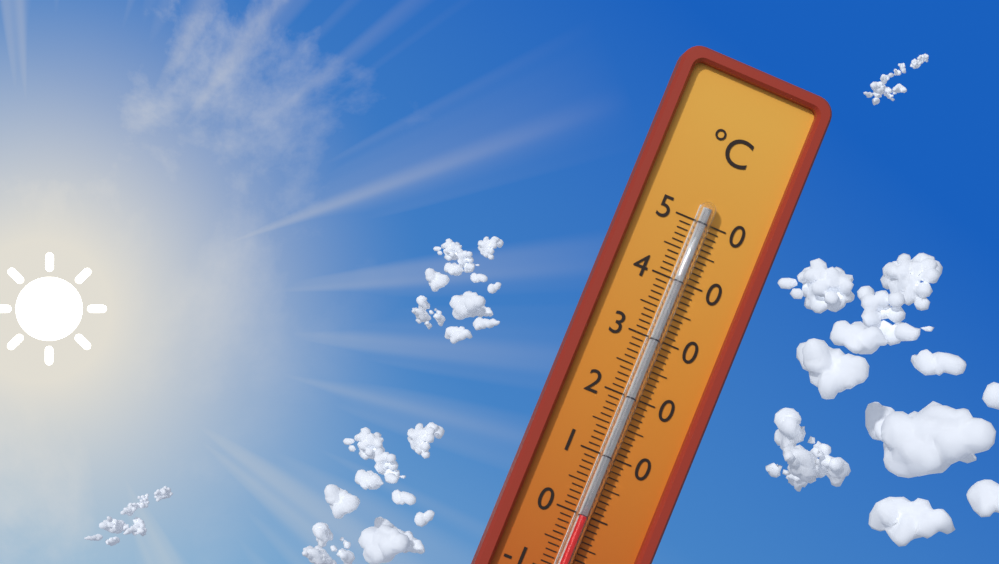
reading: 0 °C
